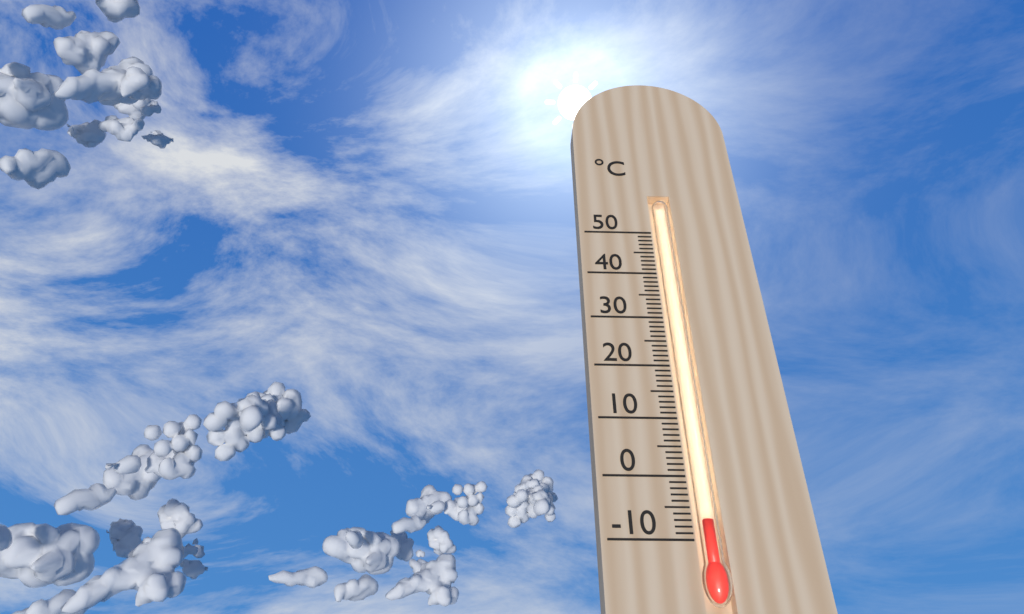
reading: -7 °C
